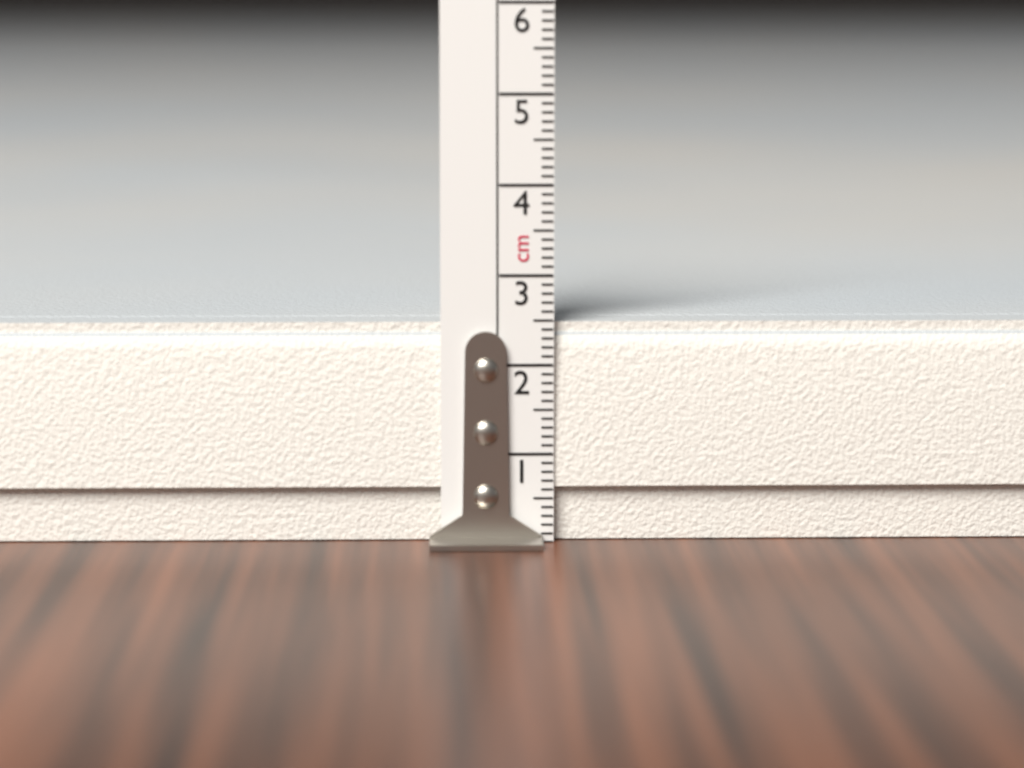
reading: 2.5 cm
